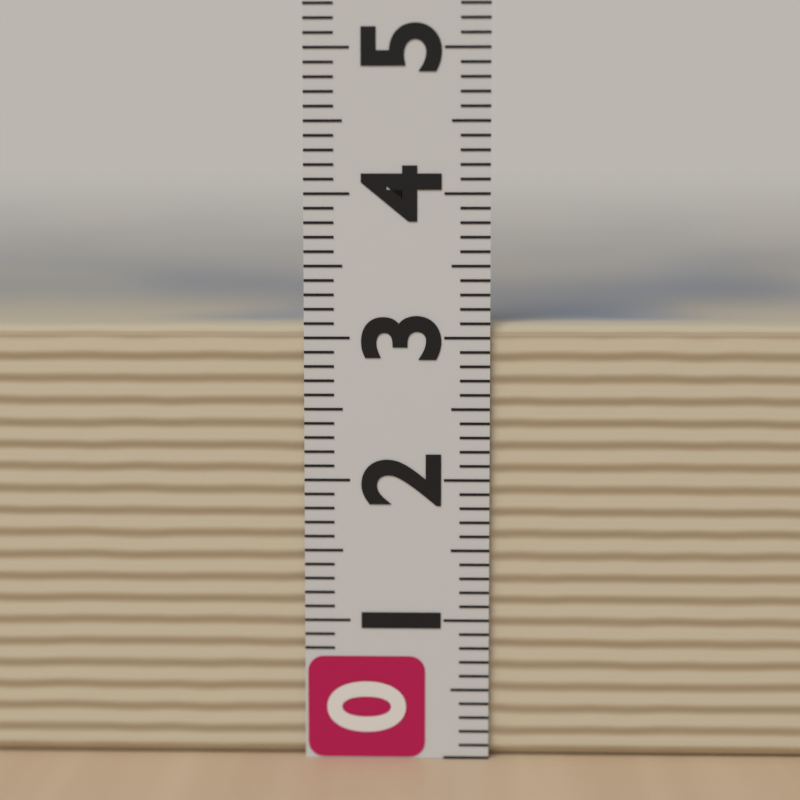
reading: 3.1 (no unit)
